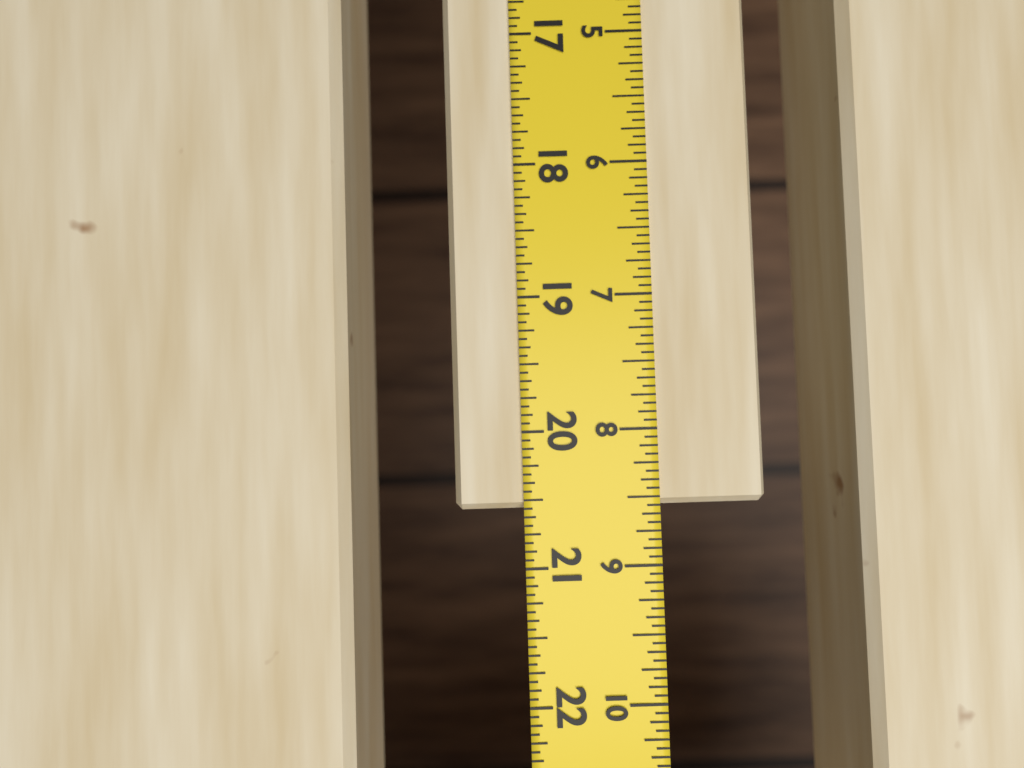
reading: 20.5625 in
